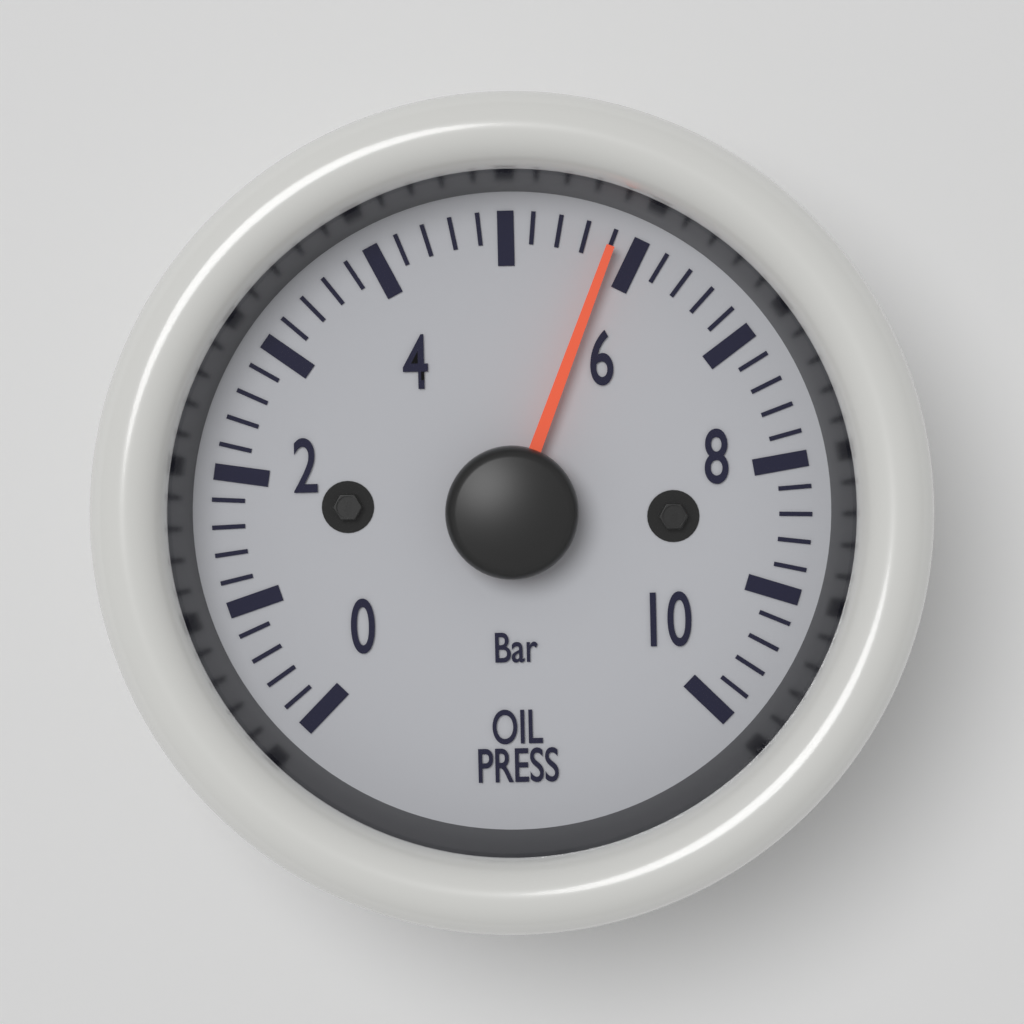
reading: 5.8 bar
